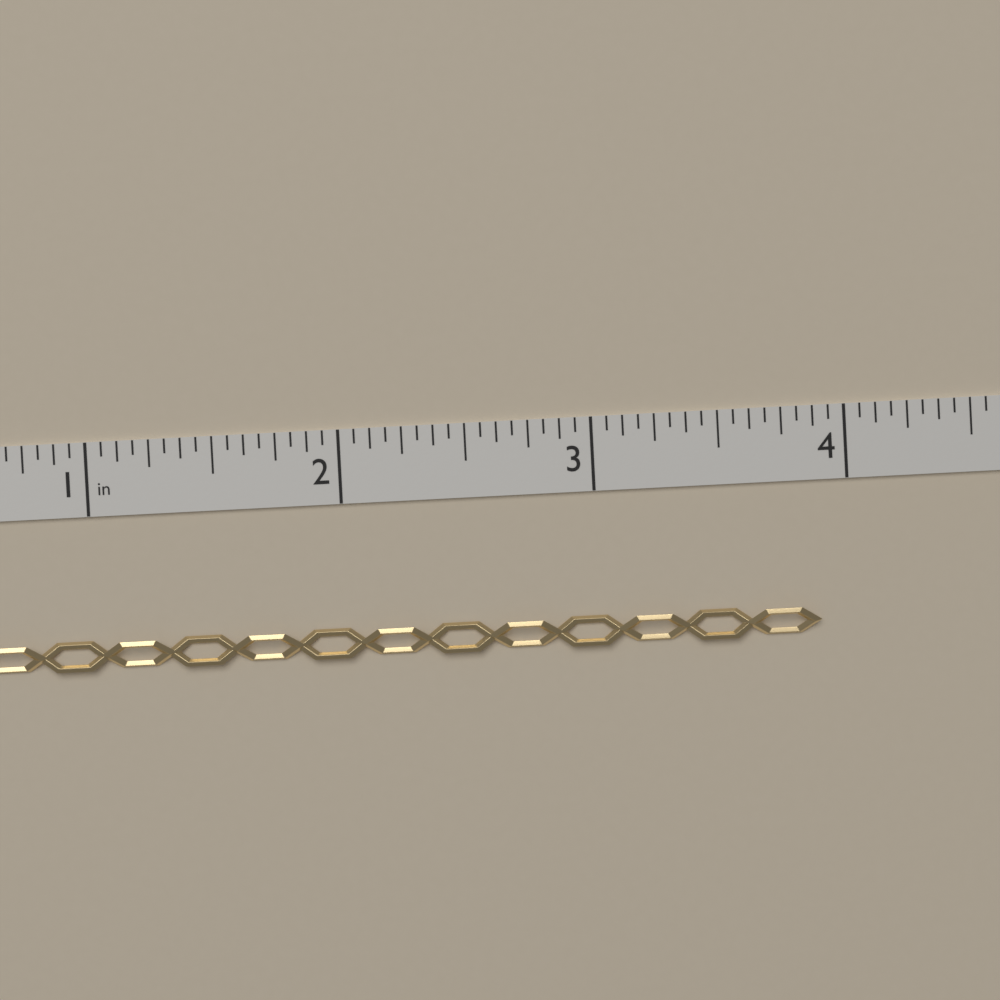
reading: 3.8750 in
